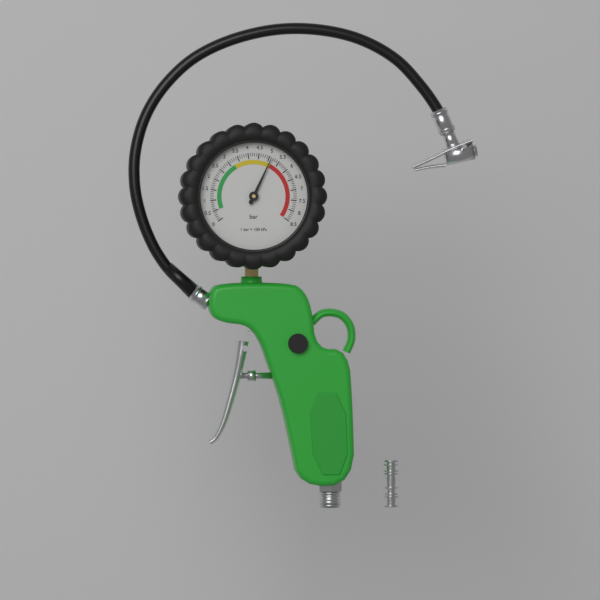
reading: 5.1 bar
